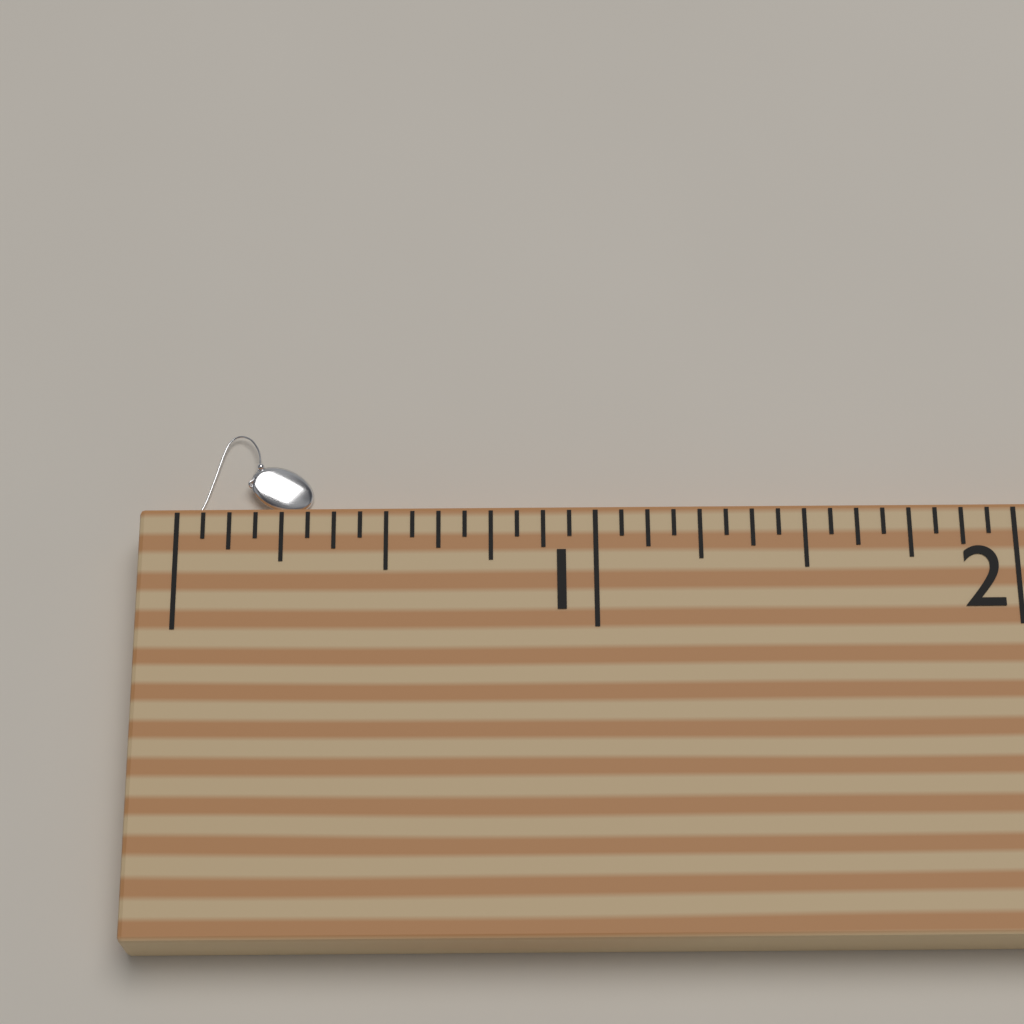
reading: 0.3125 (no unit)
